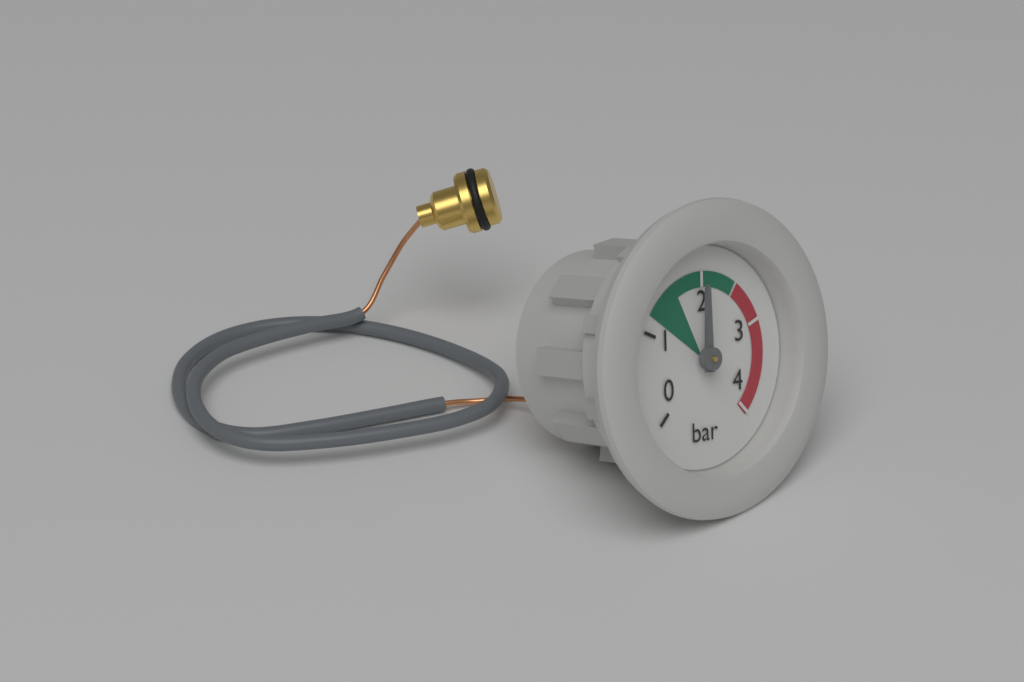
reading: 2 bar
